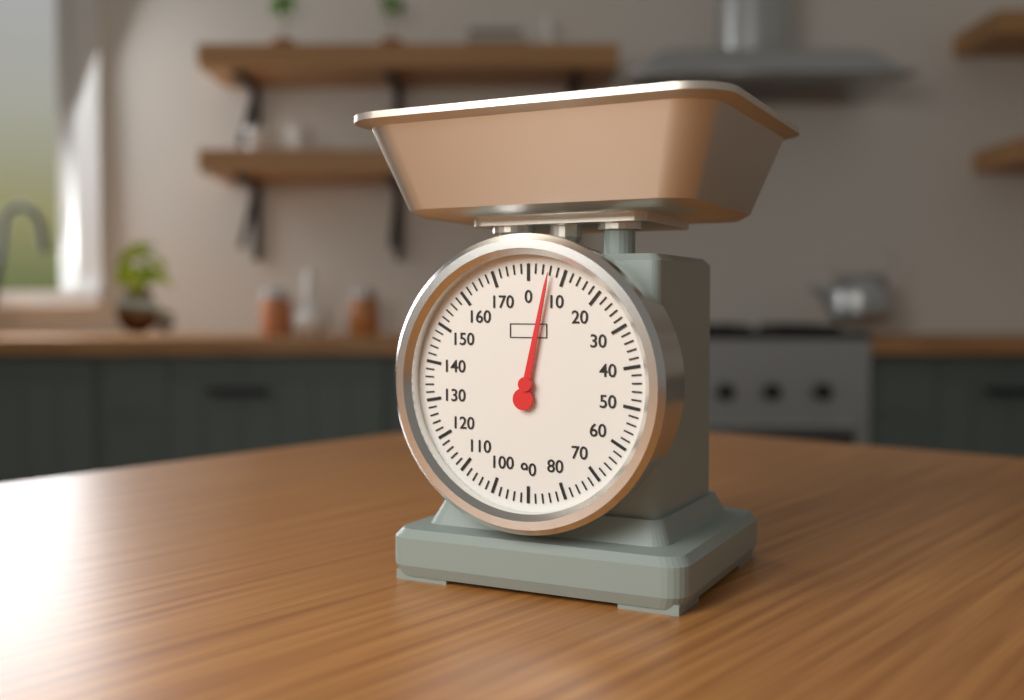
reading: 6 (no unit)
